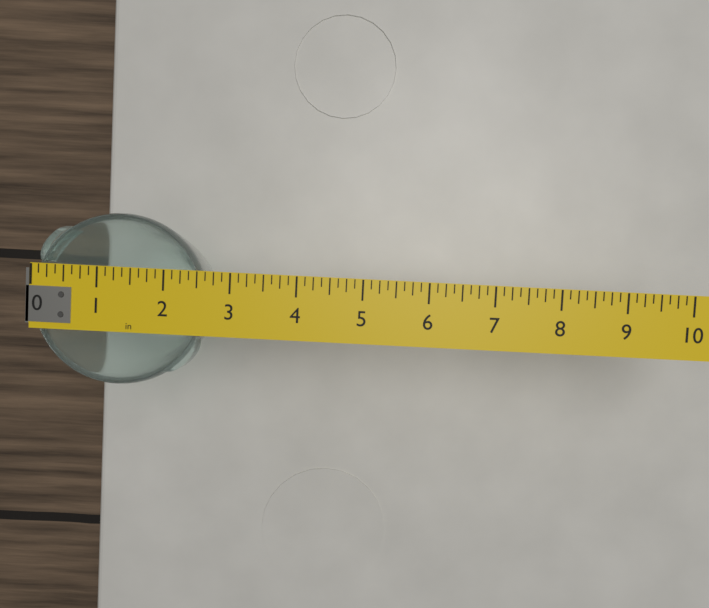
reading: 2.625 in
